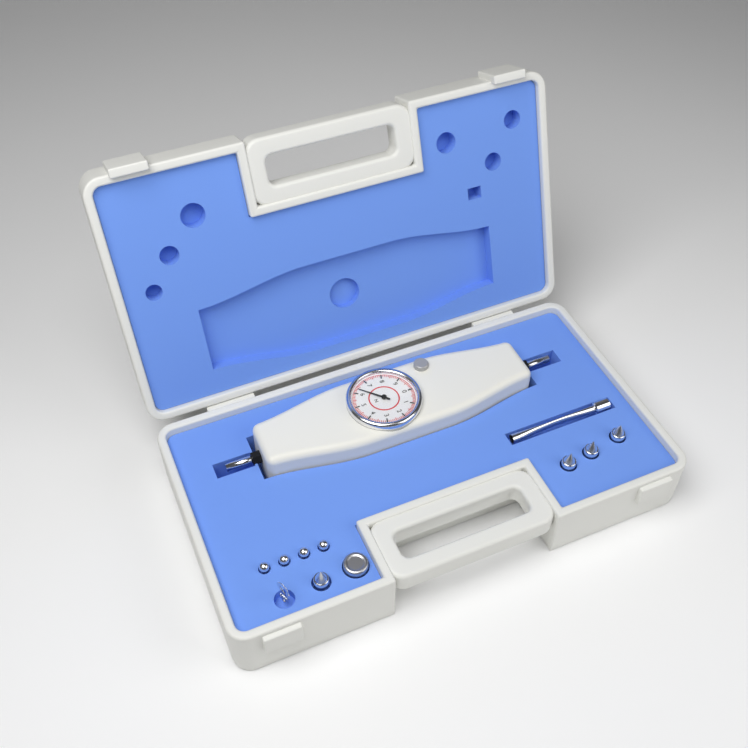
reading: 6.3 N
